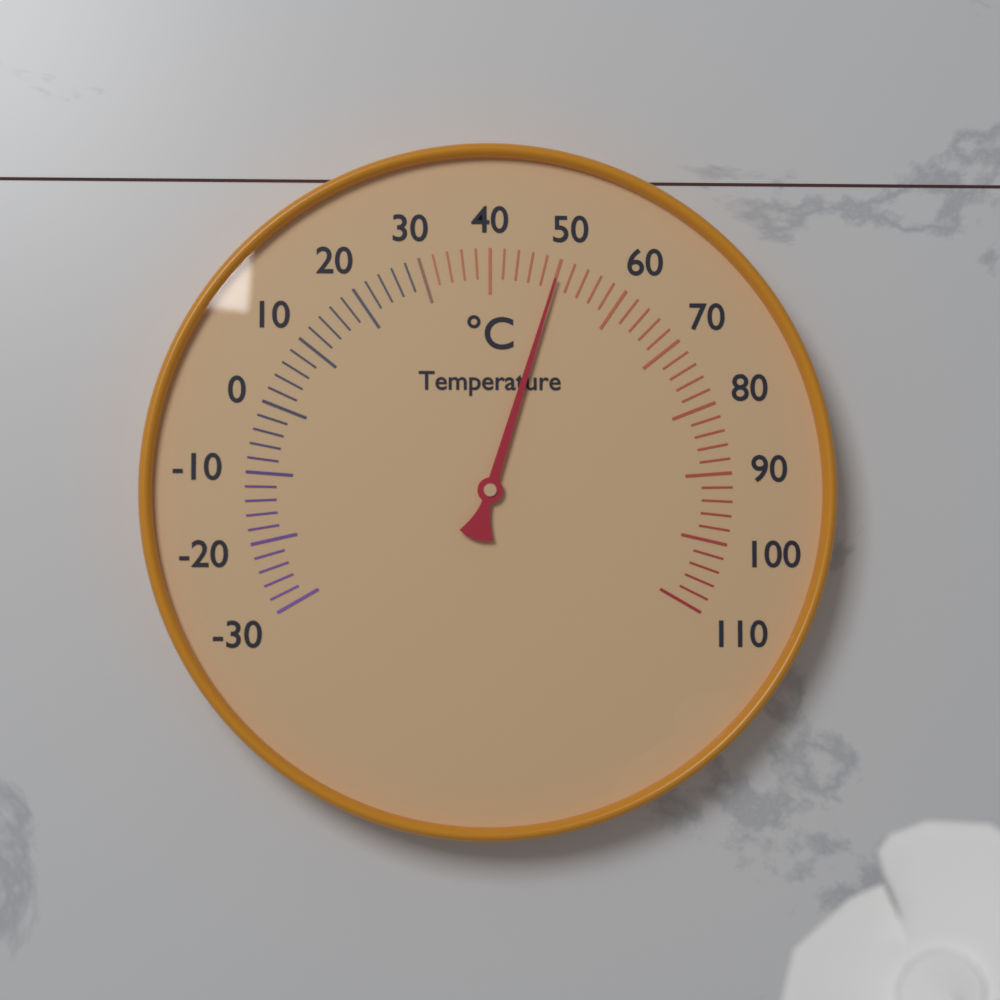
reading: 50 °C
